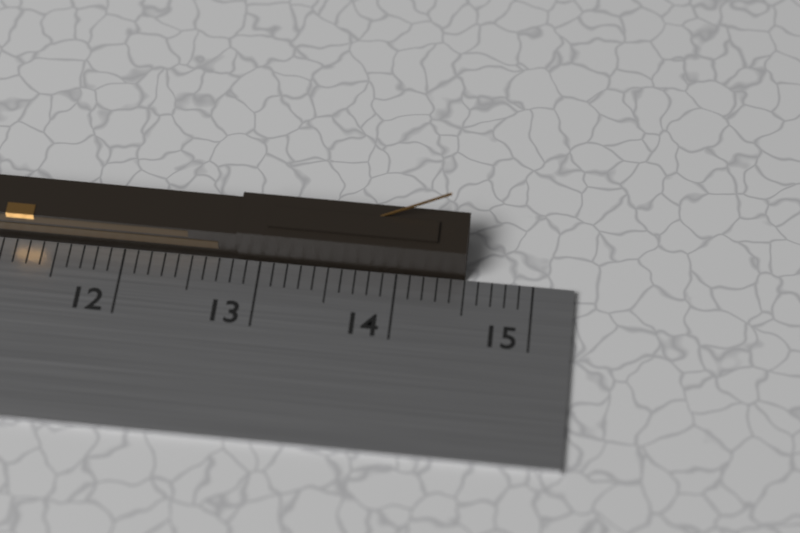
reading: 14.5 cm
